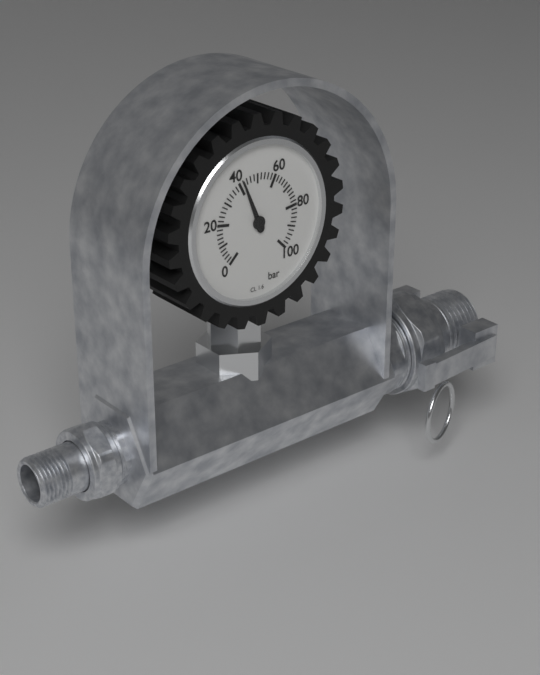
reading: 42 bar
